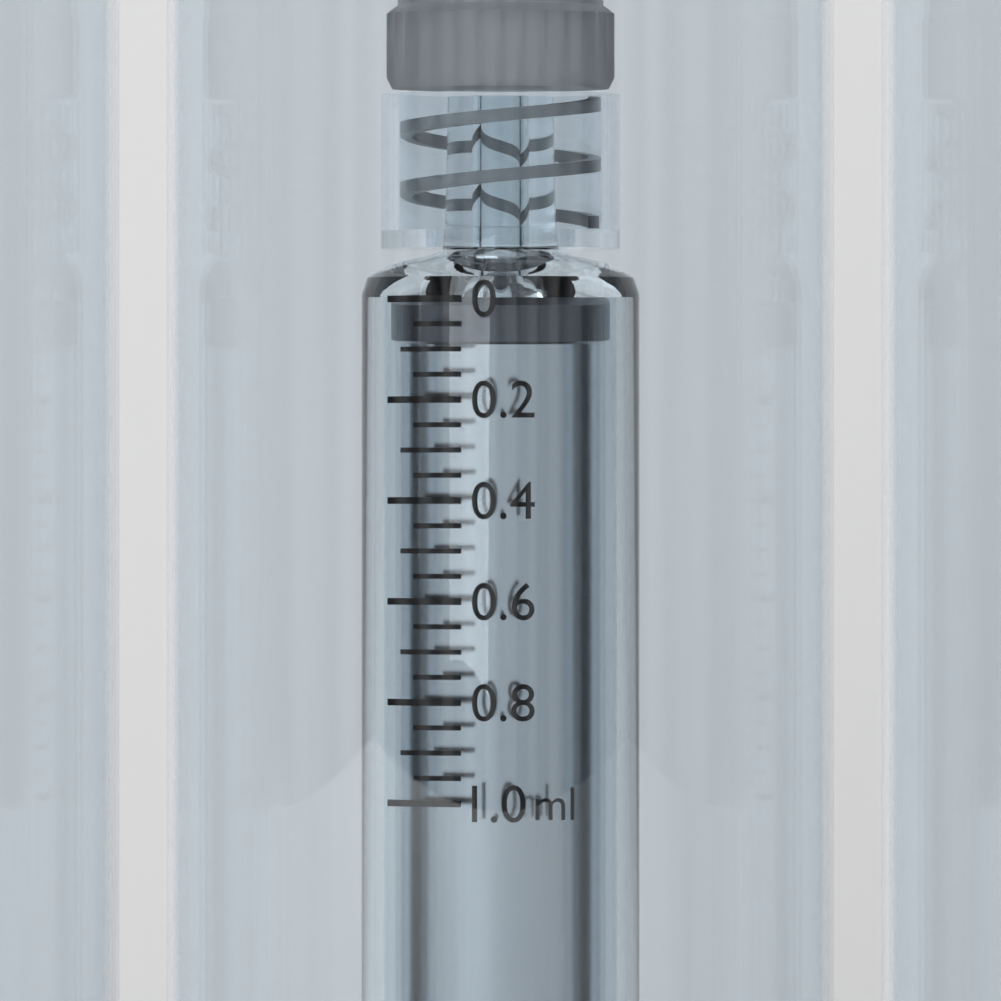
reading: 0.00 ml
